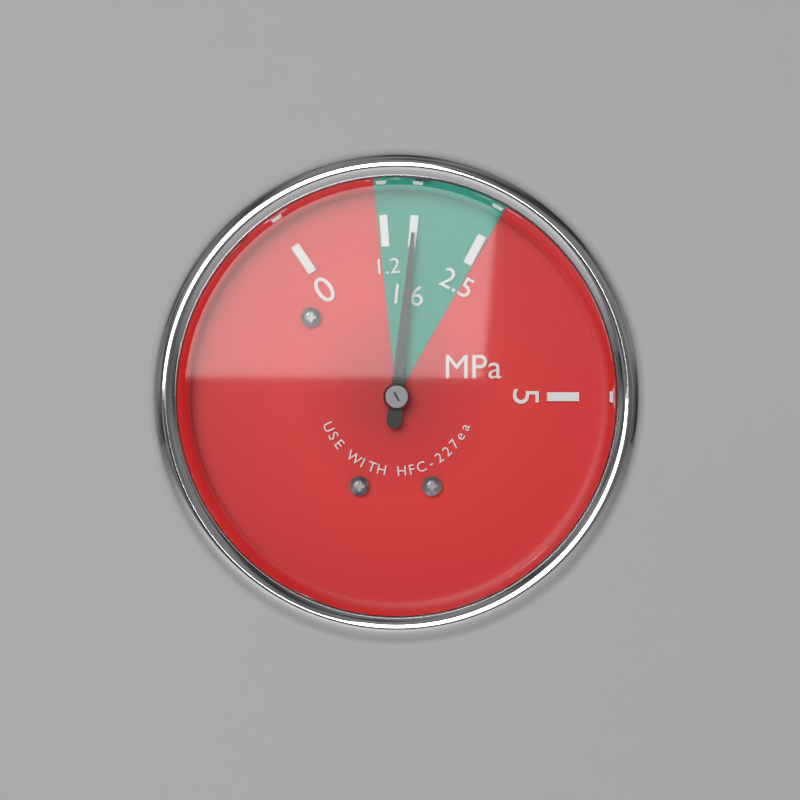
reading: 1.6 MPa
